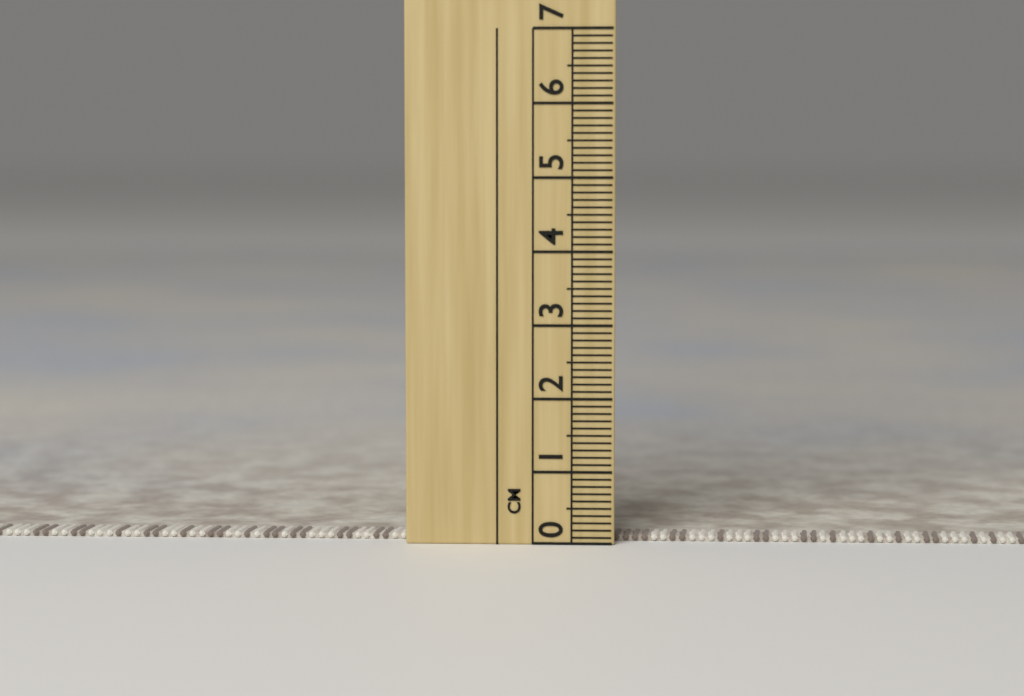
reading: 0.1 cm
